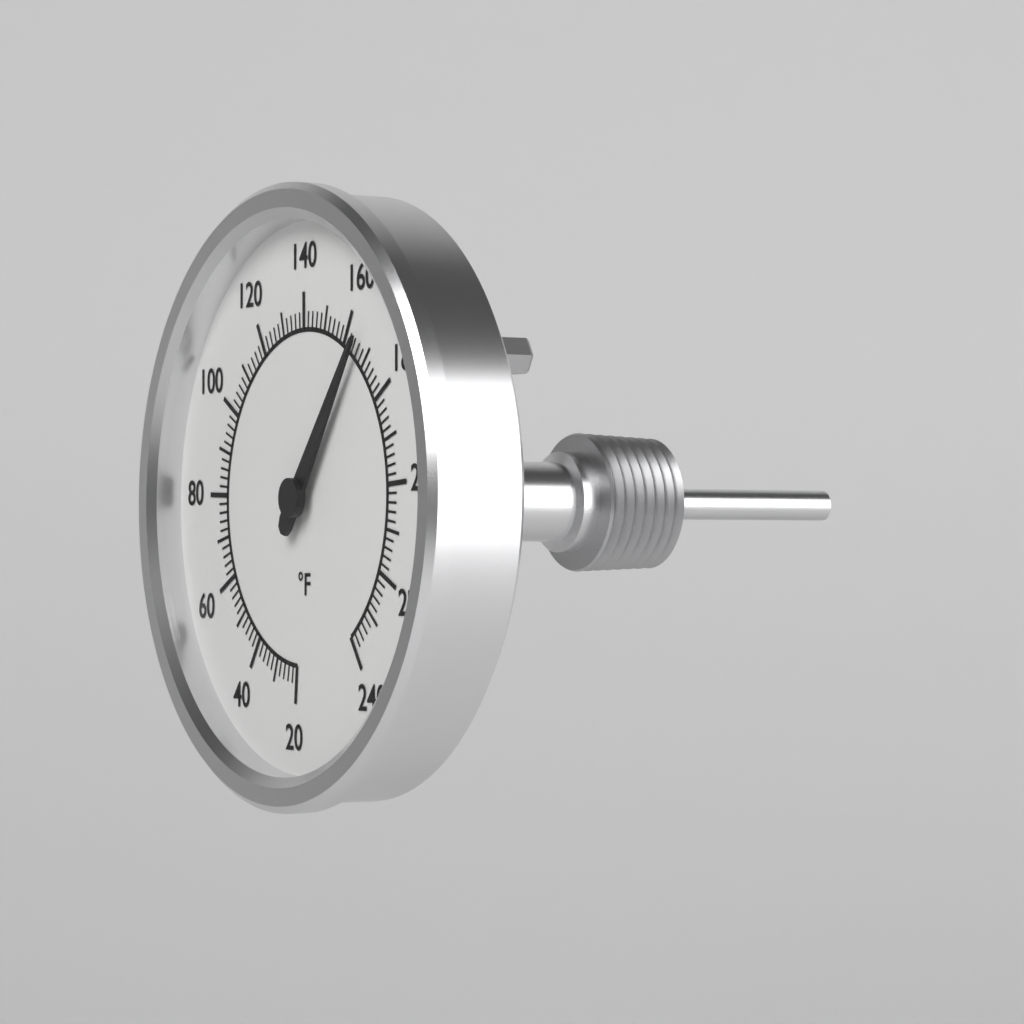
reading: 166 °F
